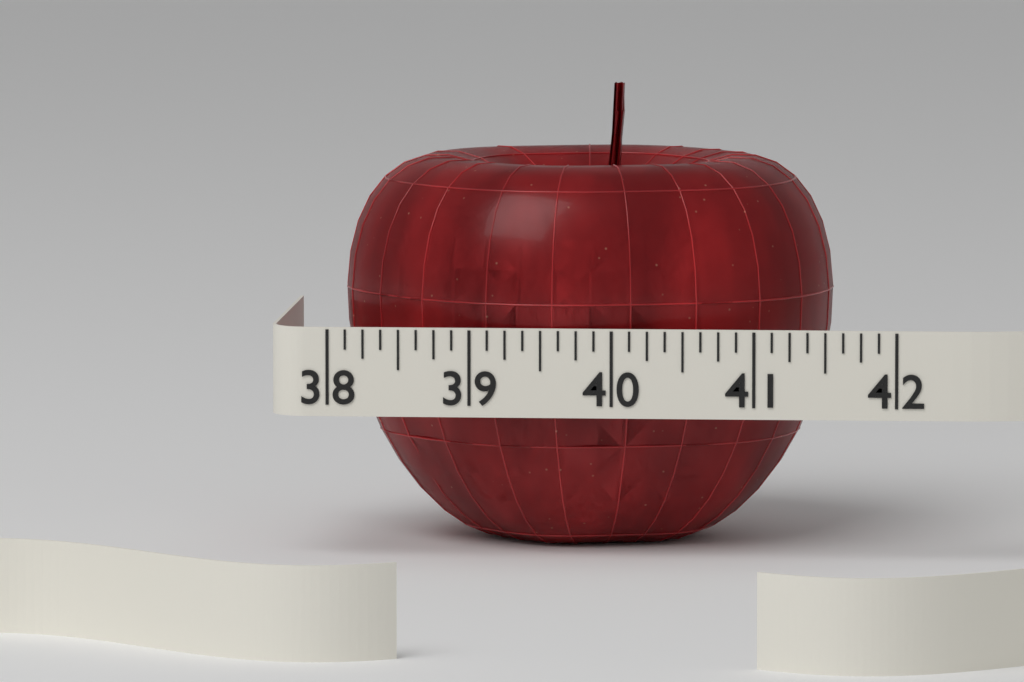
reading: 41.500 (no unit)
